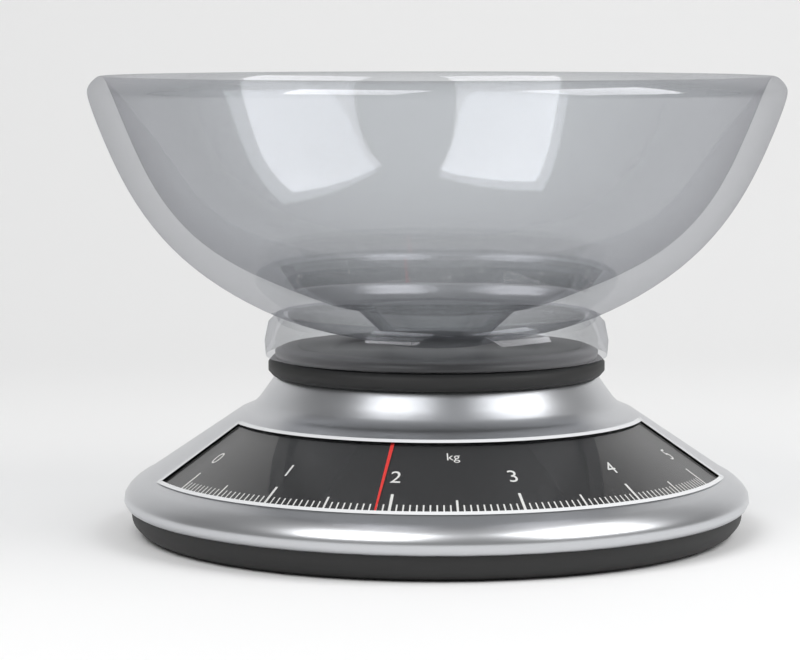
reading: 1.90 kg
